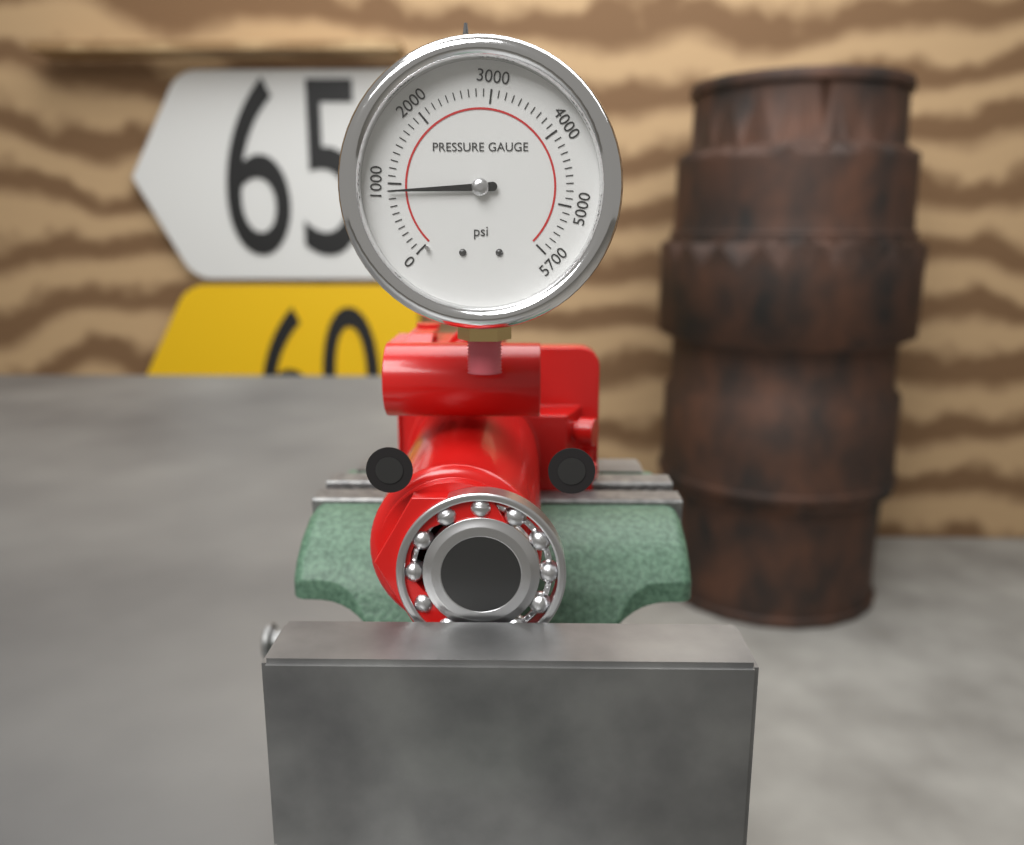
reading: 900 psi
